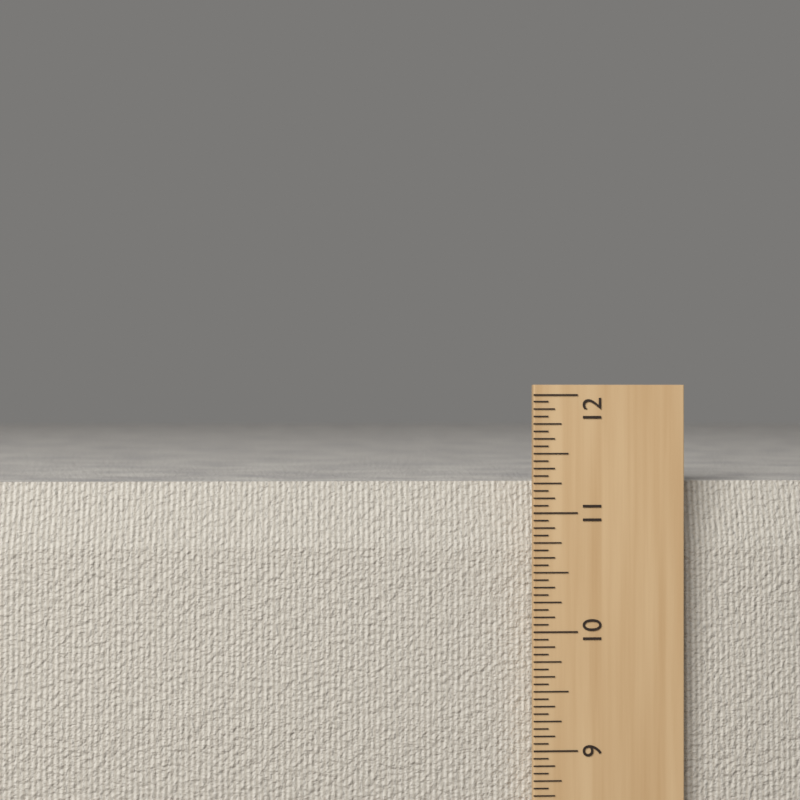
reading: 11.2500 in
